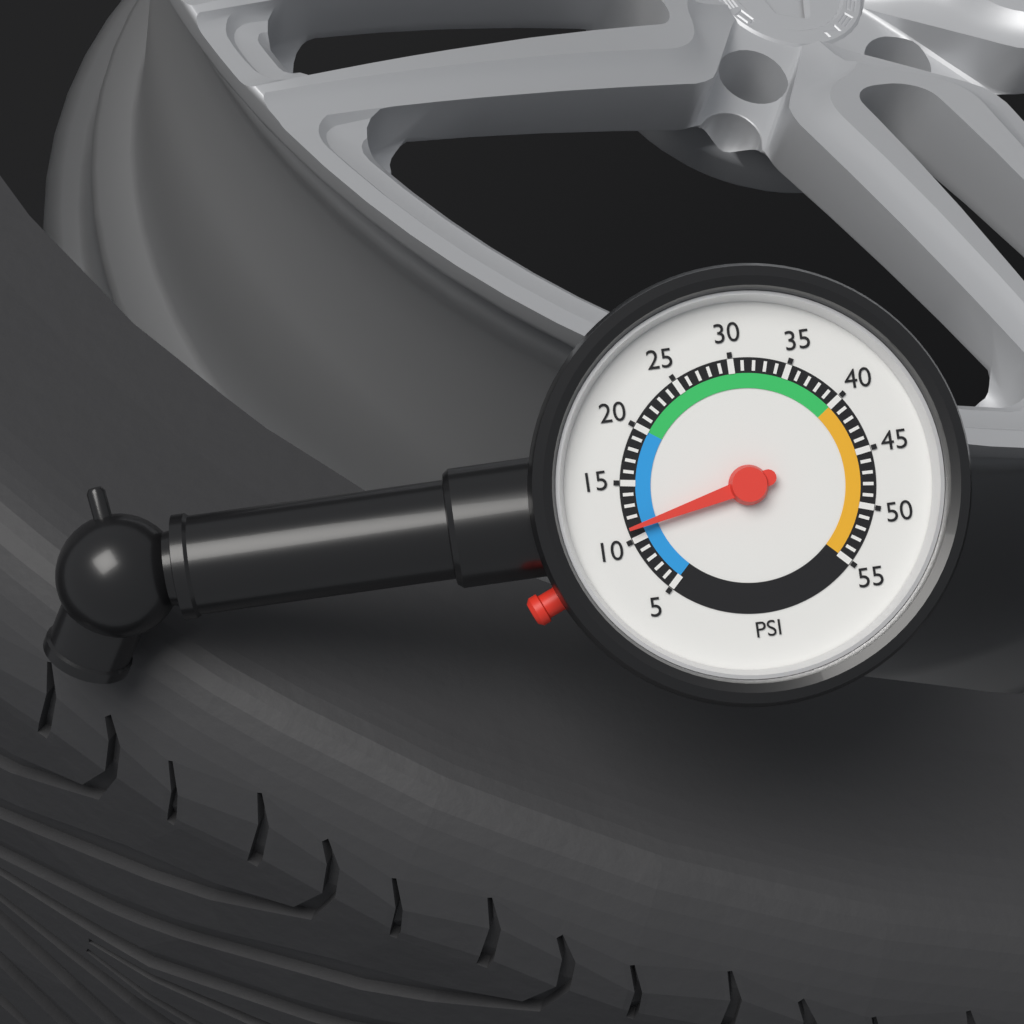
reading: 11 psi
